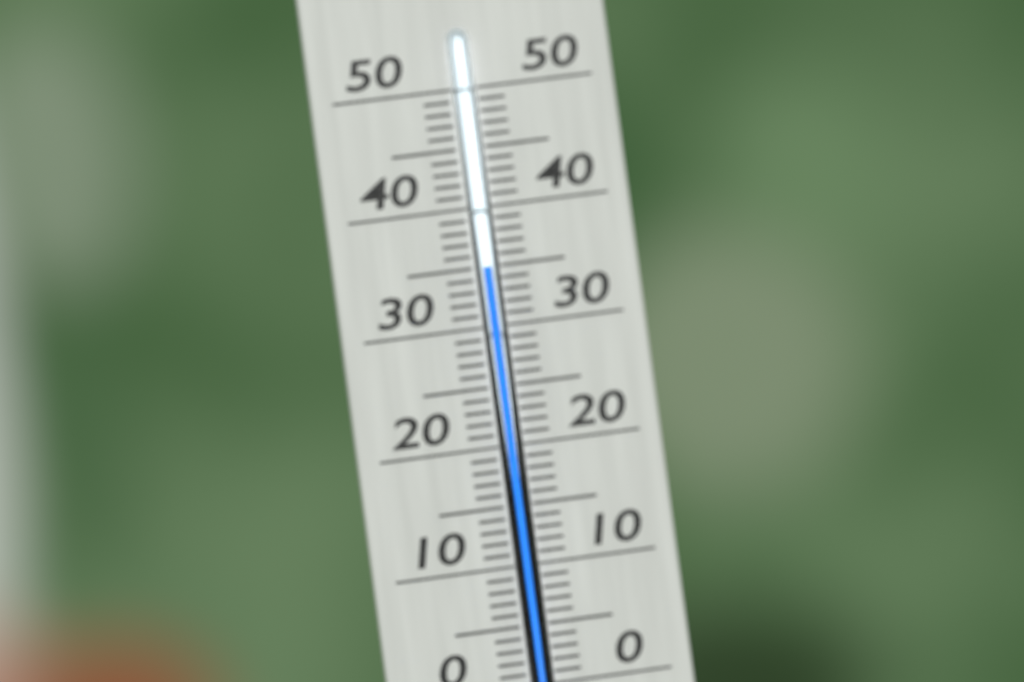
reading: 35 °C
